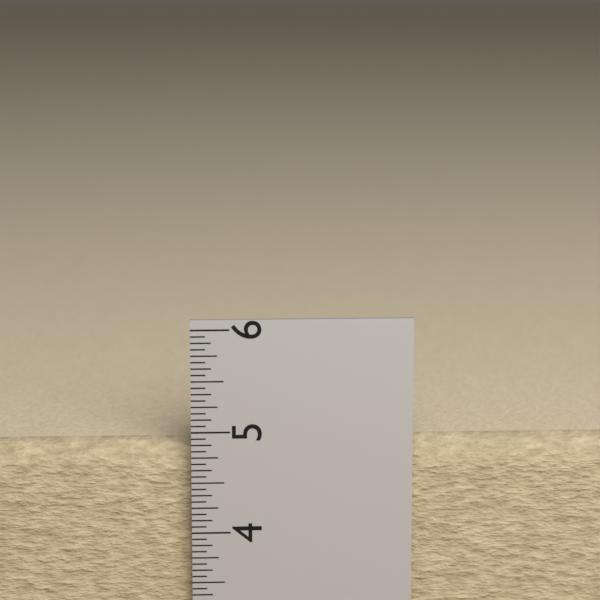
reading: 4.8750 in
